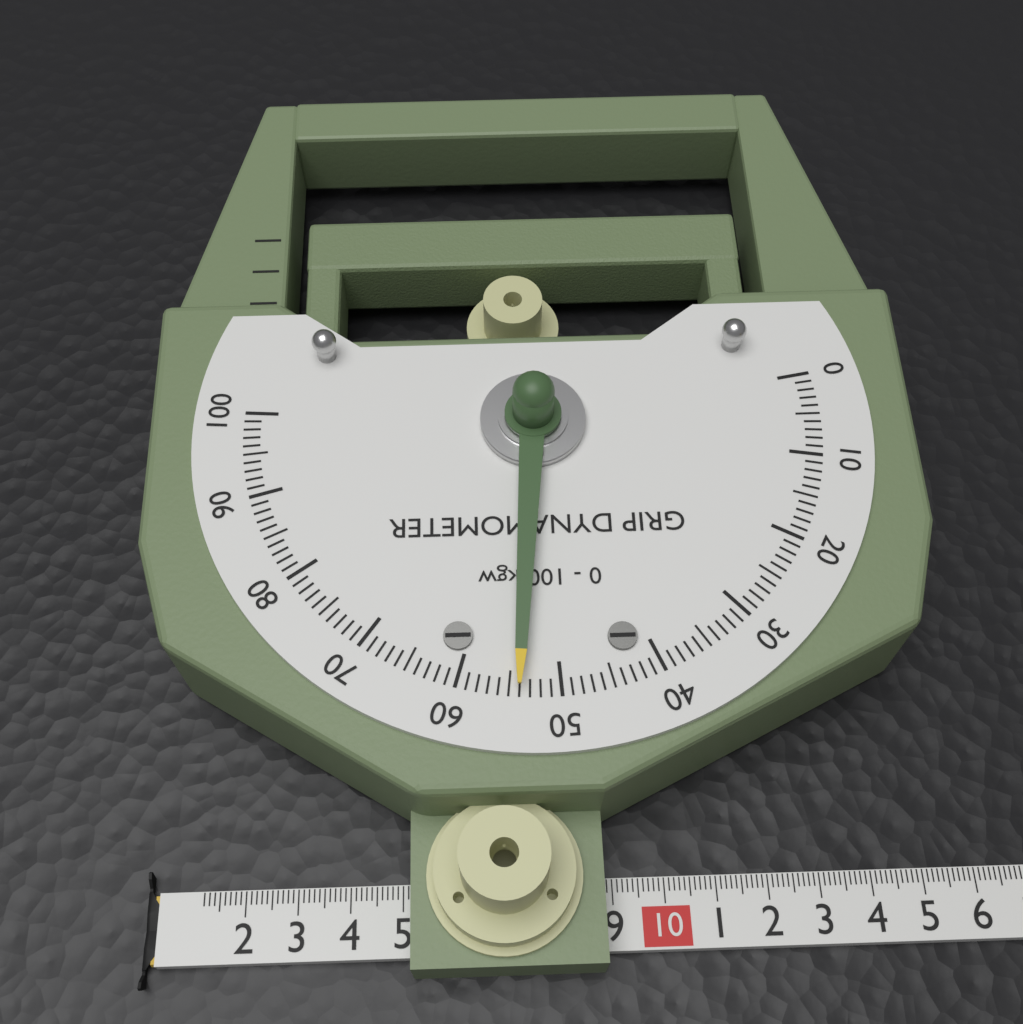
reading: 54 kgw
